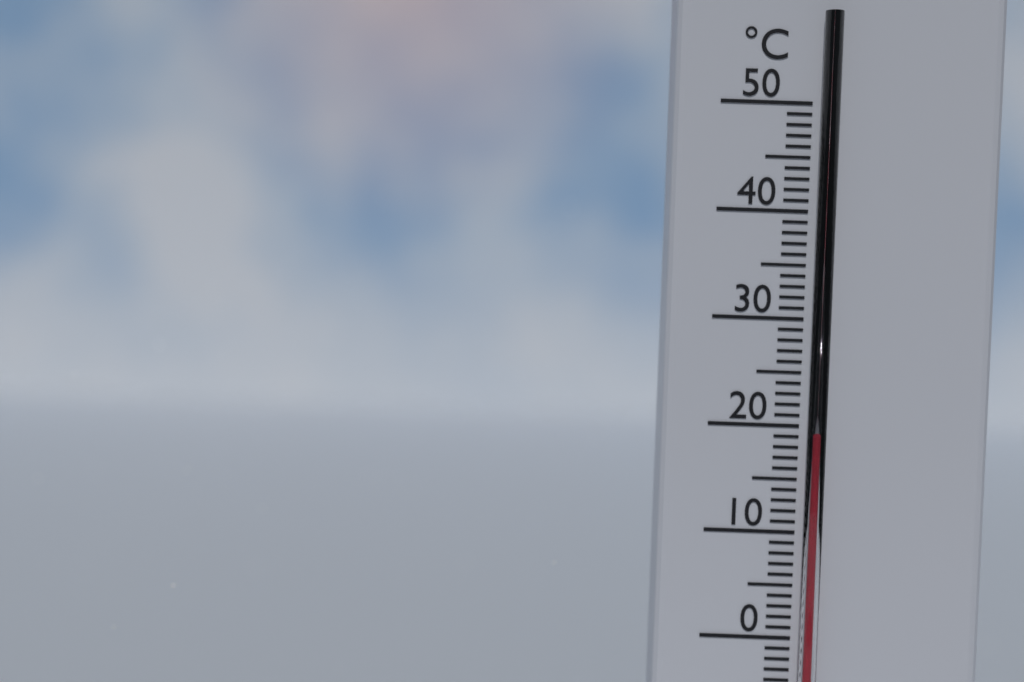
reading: 19 °C
